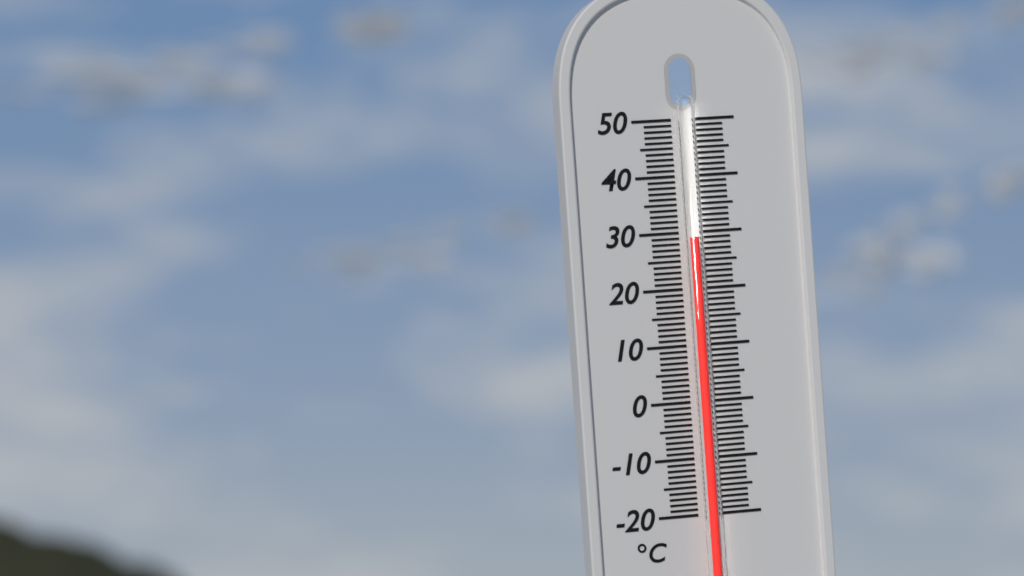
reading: 29 °C
